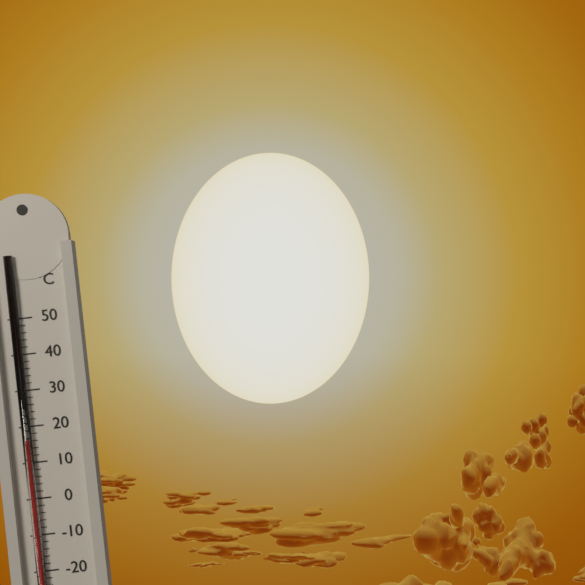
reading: 16 °C
